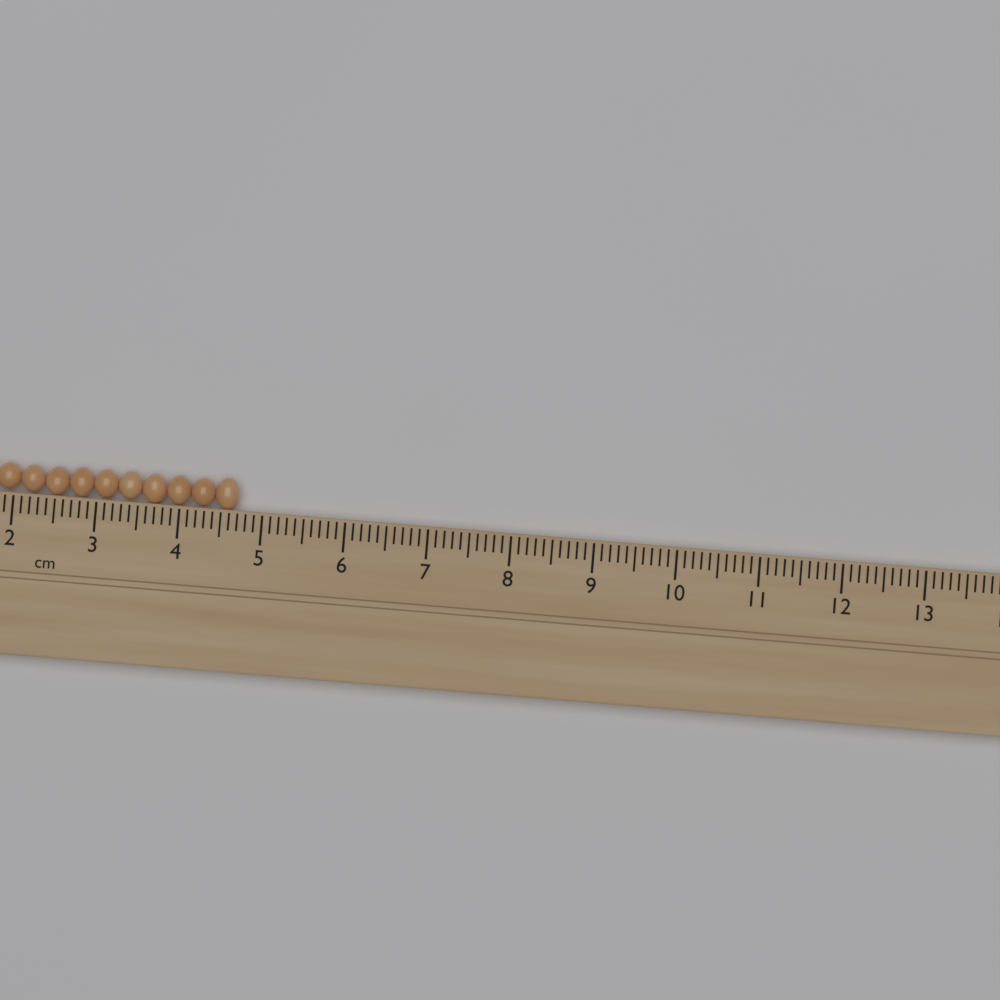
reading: 4.7 cm
